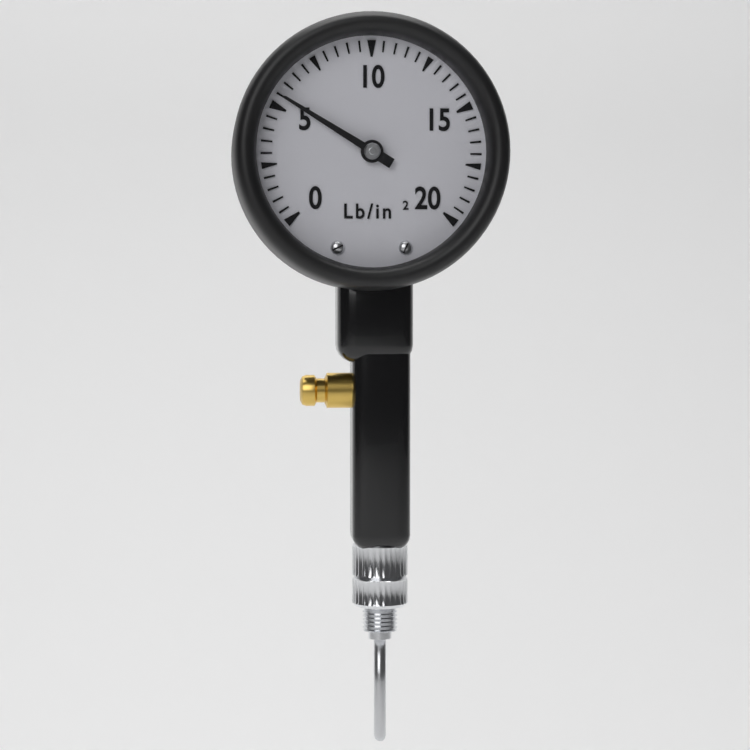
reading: 5.5 lb/in²
